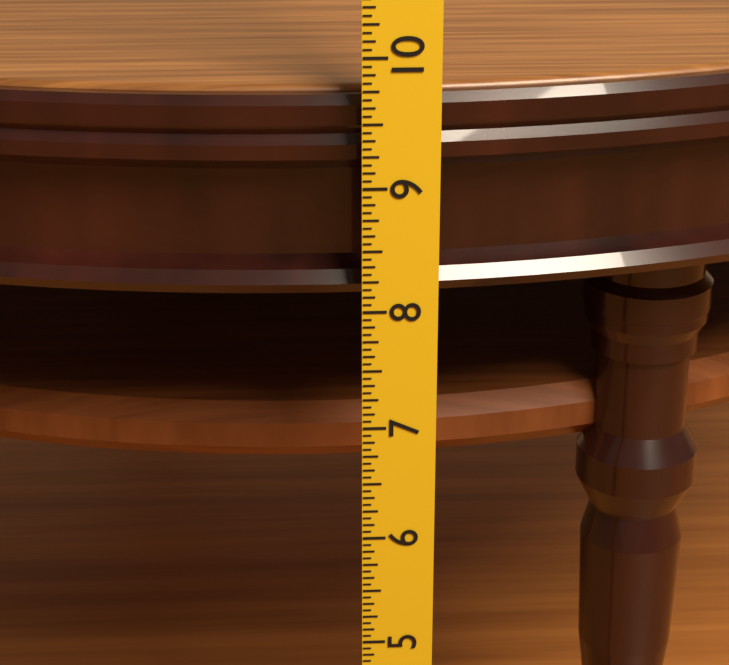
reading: 9.6875 in
